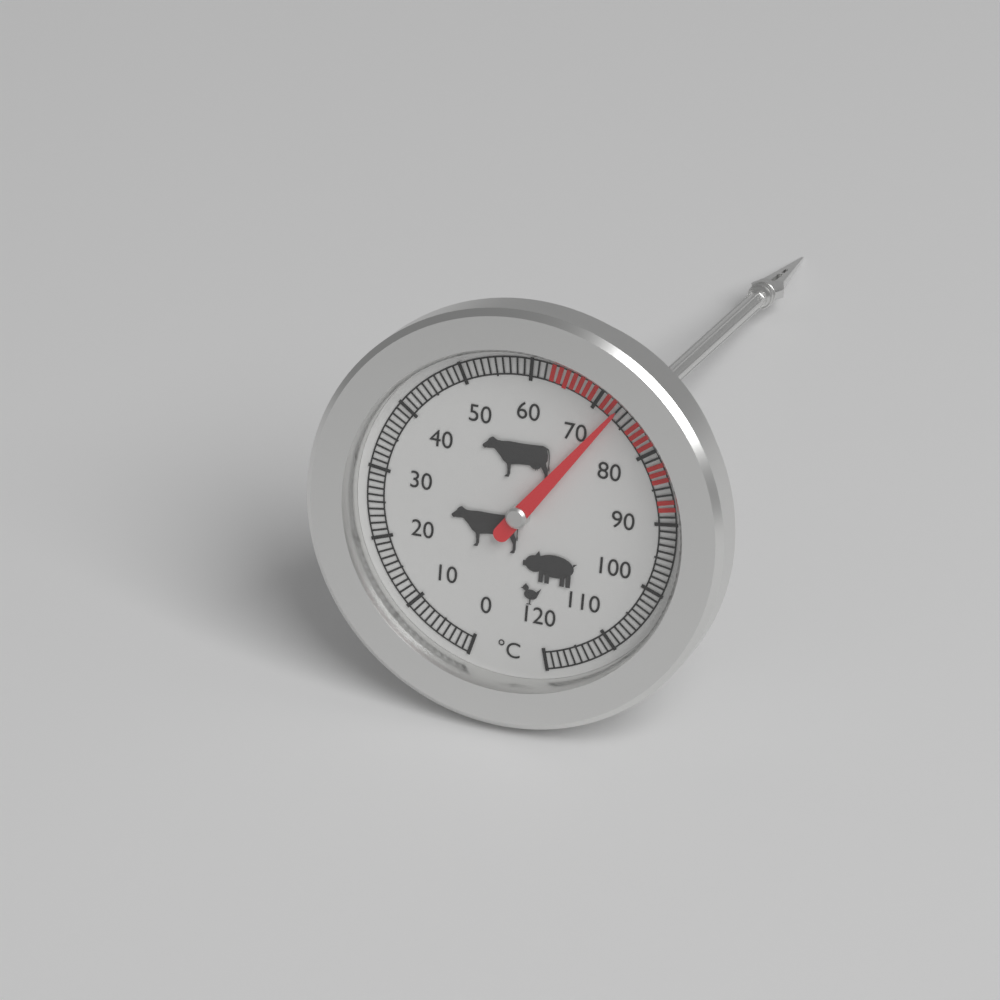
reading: 73 °C
